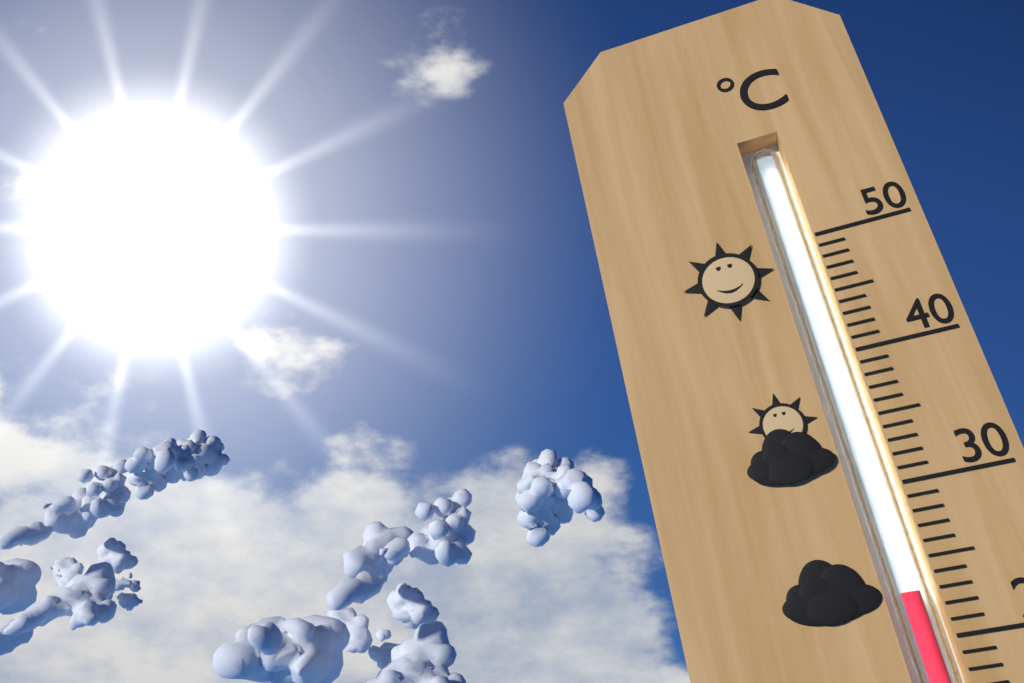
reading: 23 °C
